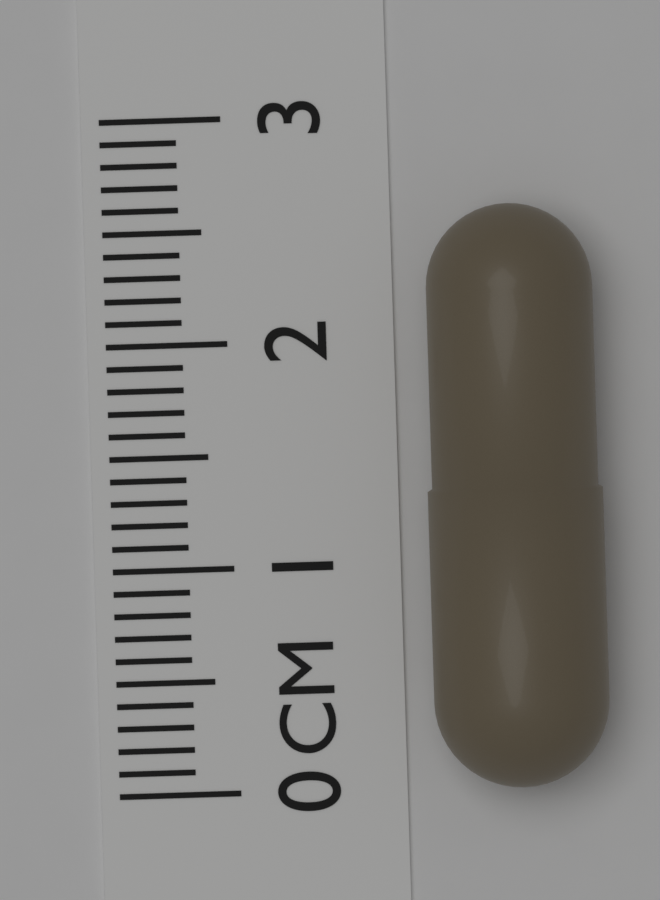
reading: 2.6 cm
